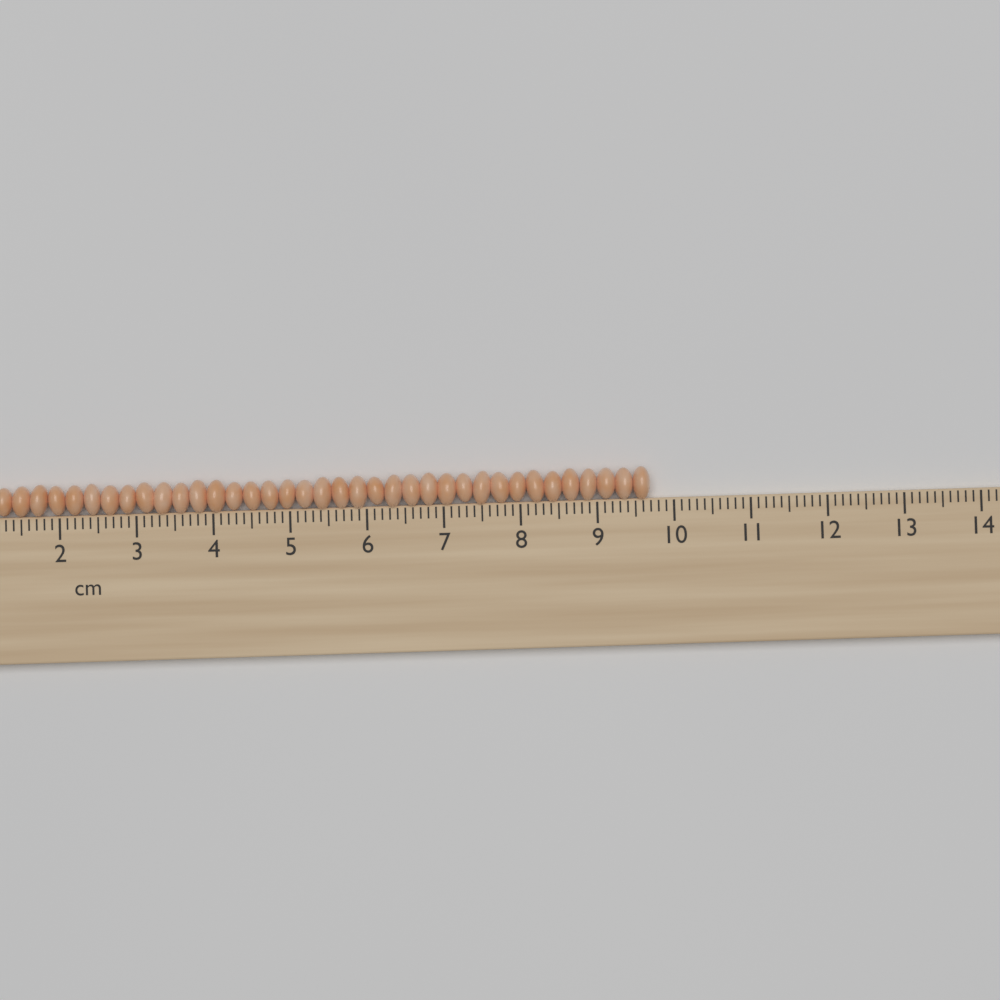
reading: 9.7 cm
